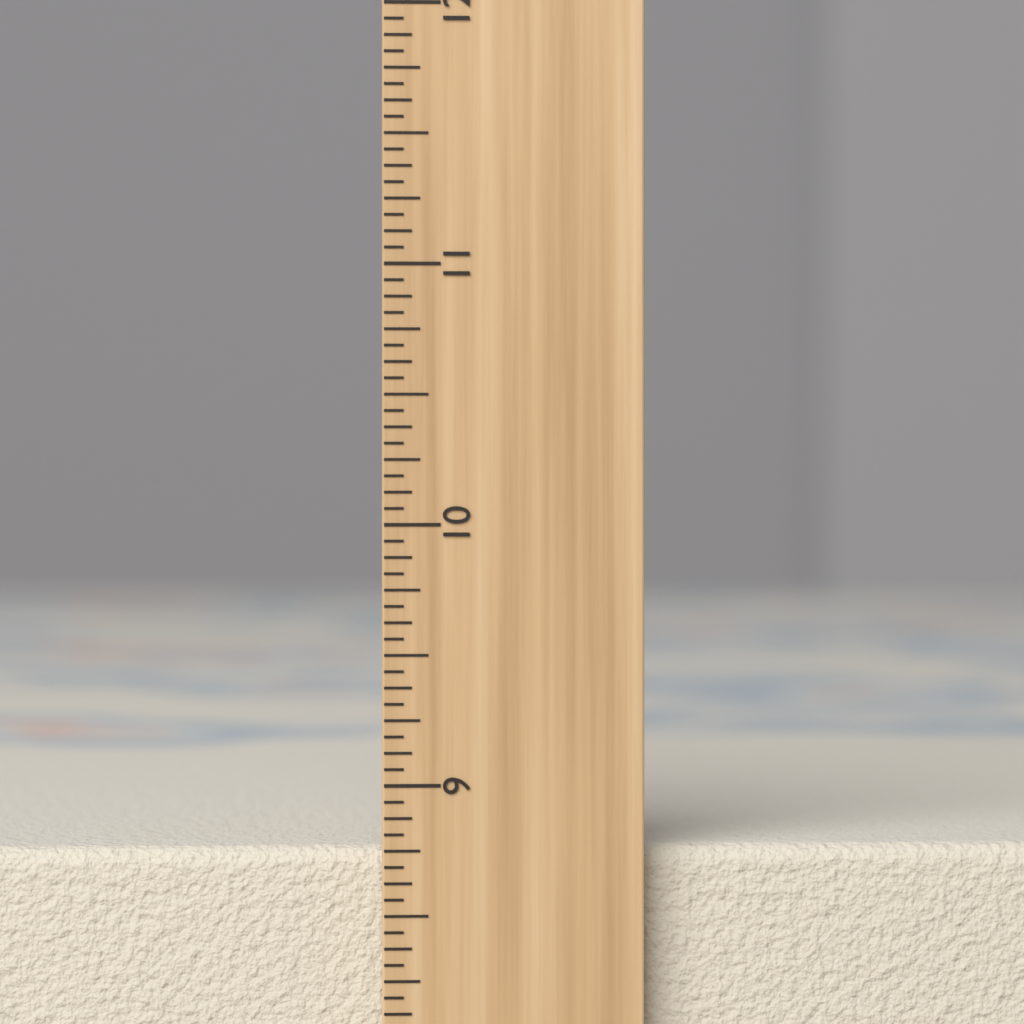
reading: 8.7500 inch
